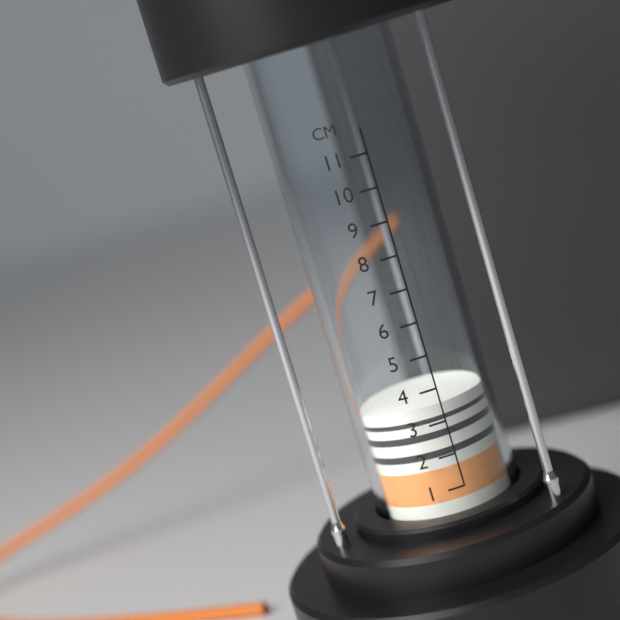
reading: 3.5 cm
